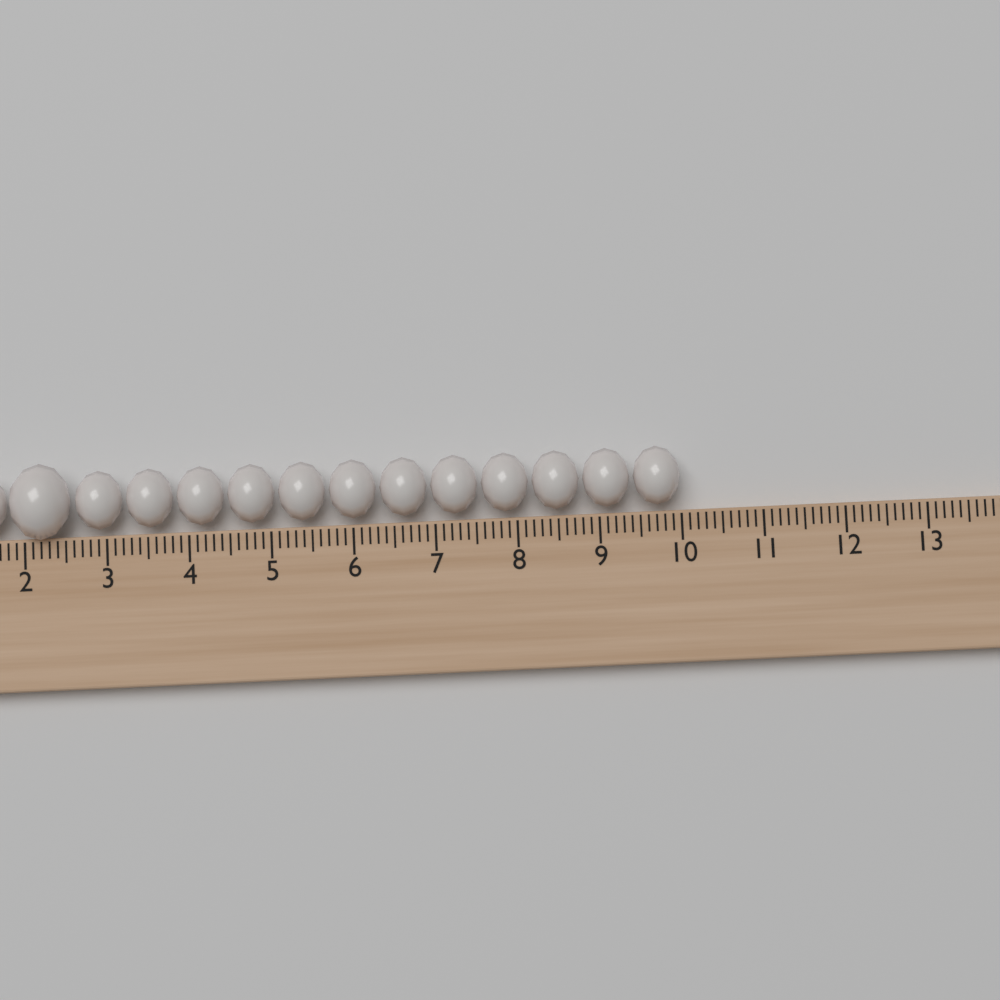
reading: 10.0 (no unit)
